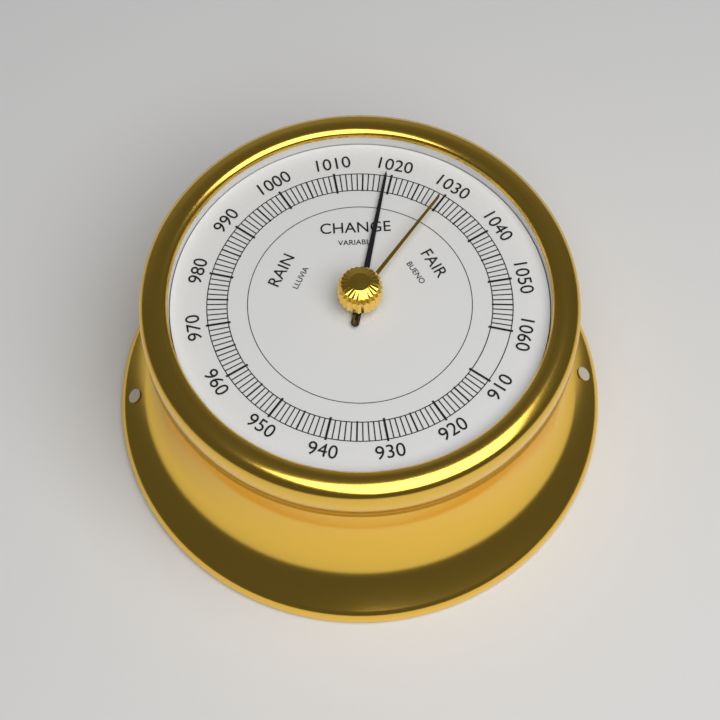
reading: 1019 (no unit)
